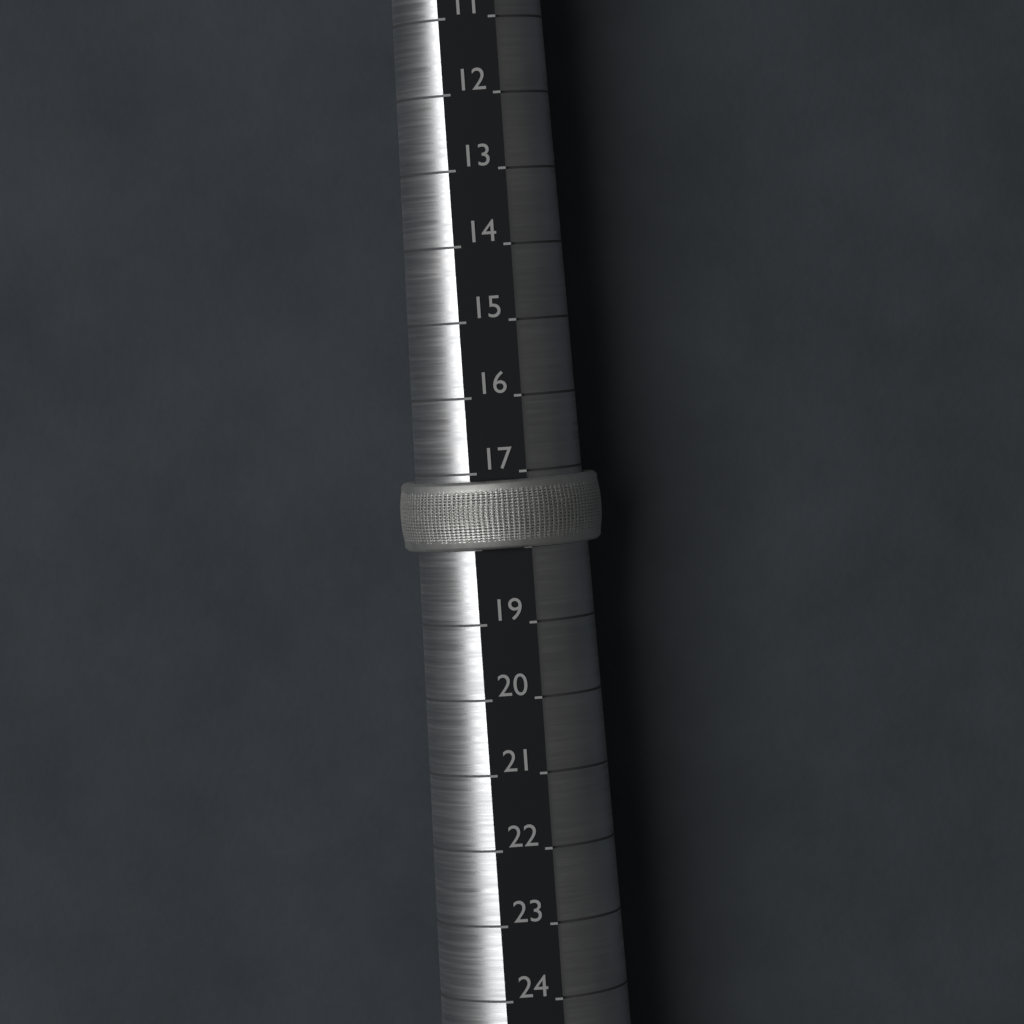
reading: 18 (no unit)
